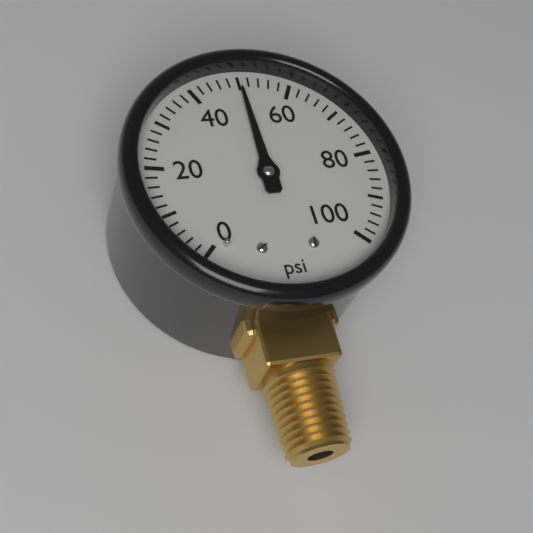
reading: 50 psi
